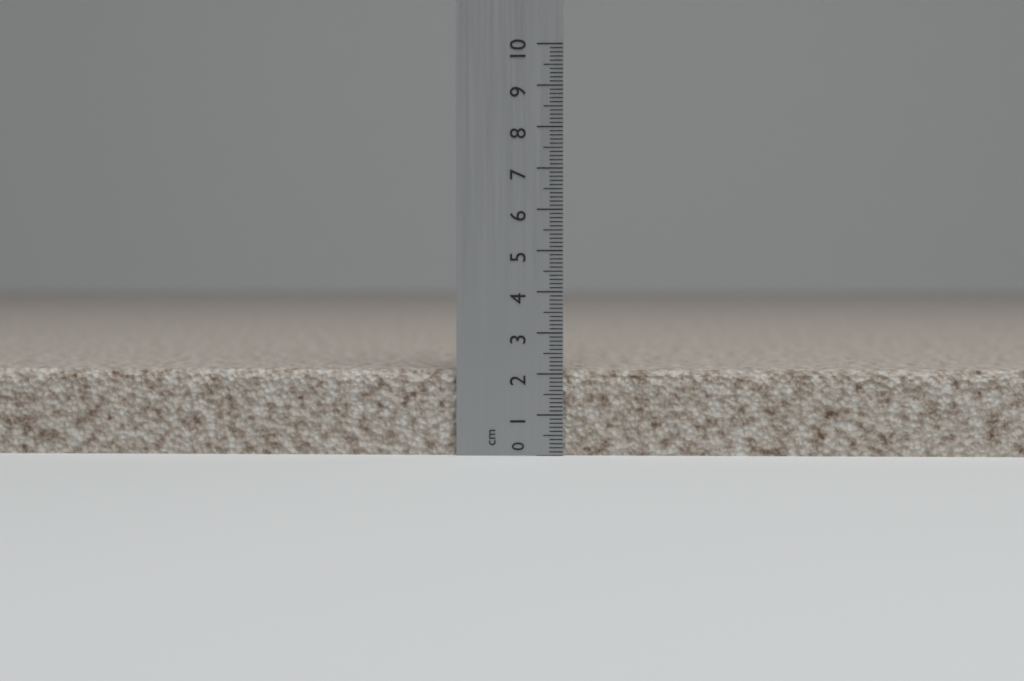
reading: 2.1 cm
